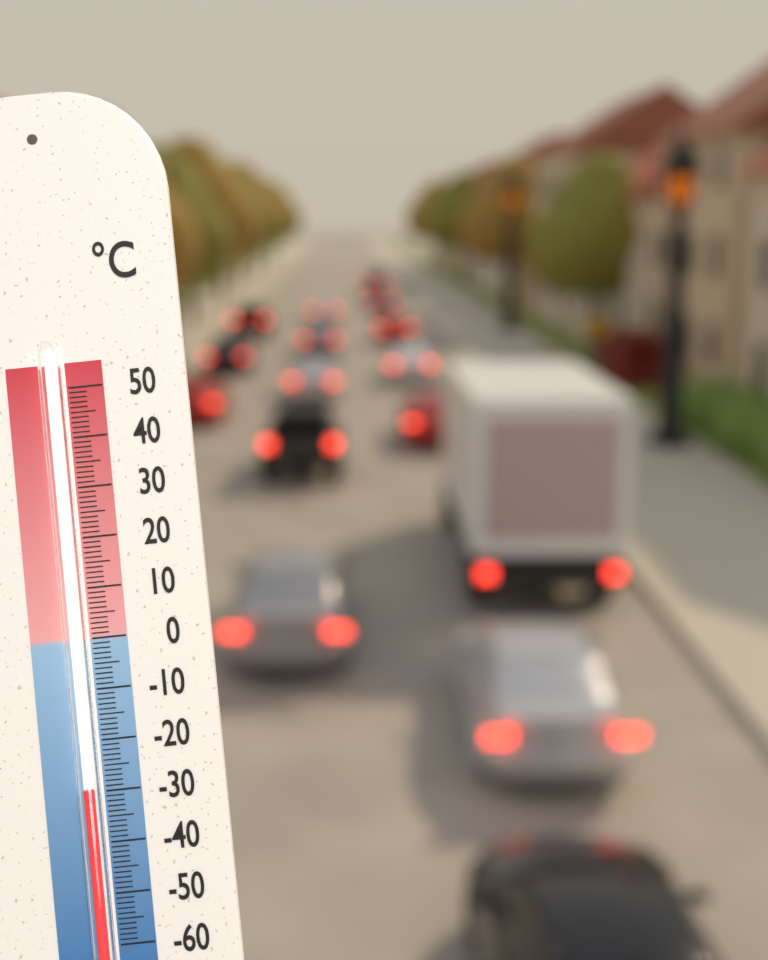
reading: -29 °C
